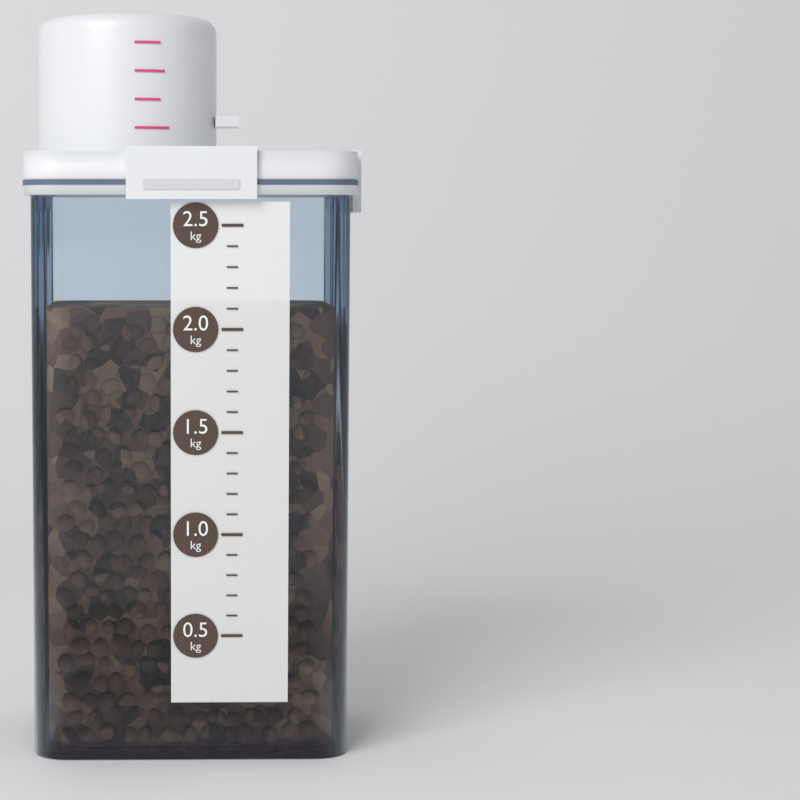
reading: 2.1 kg
